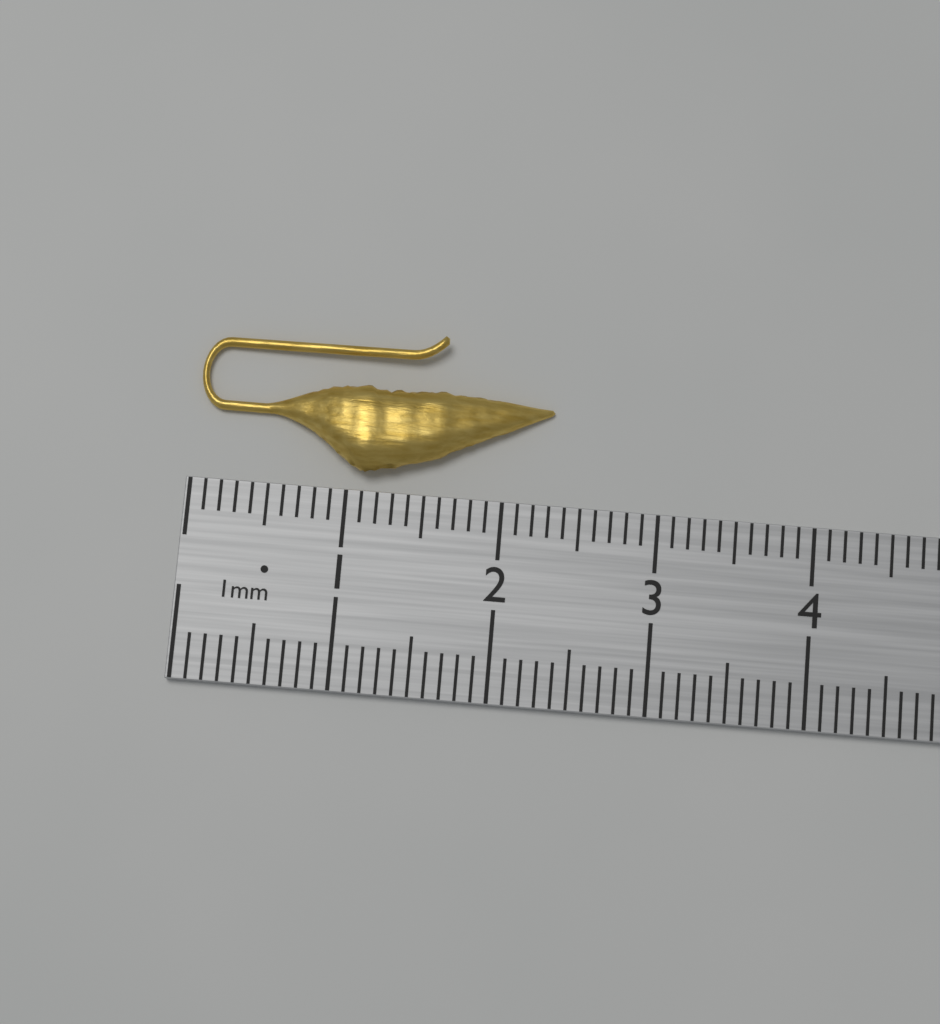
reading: 2.3 cm
